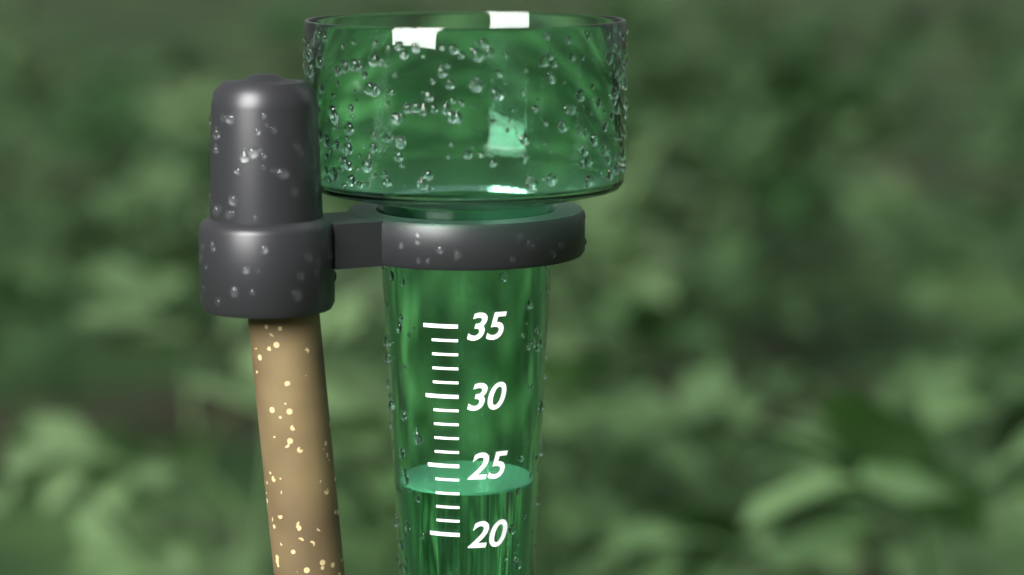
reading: 23 (no unit)
